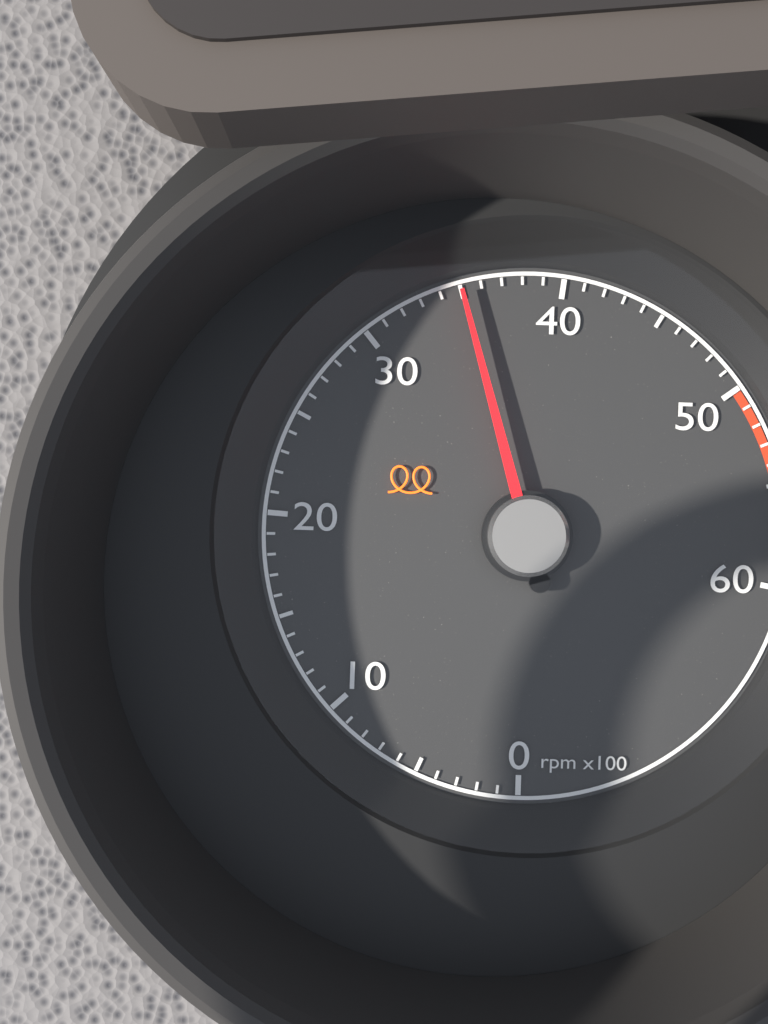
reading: 3500 rpm
